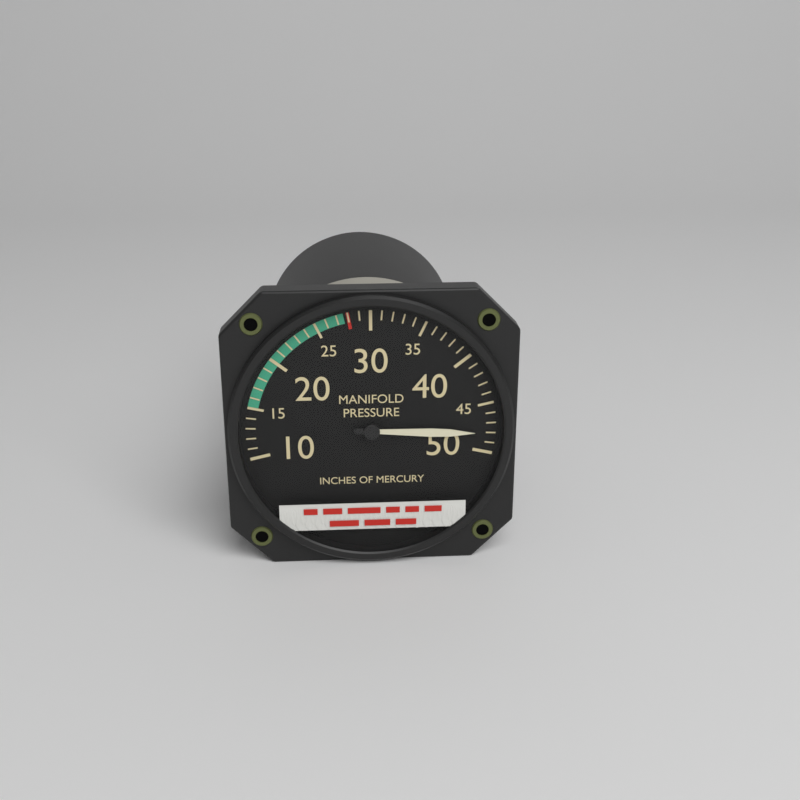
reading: 48 inHg
